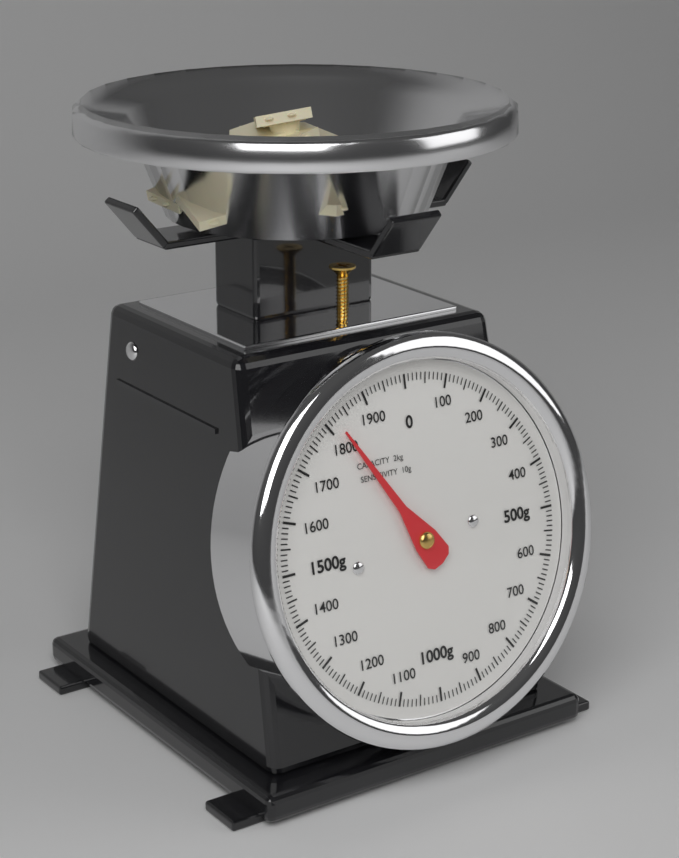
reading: 1820 g
